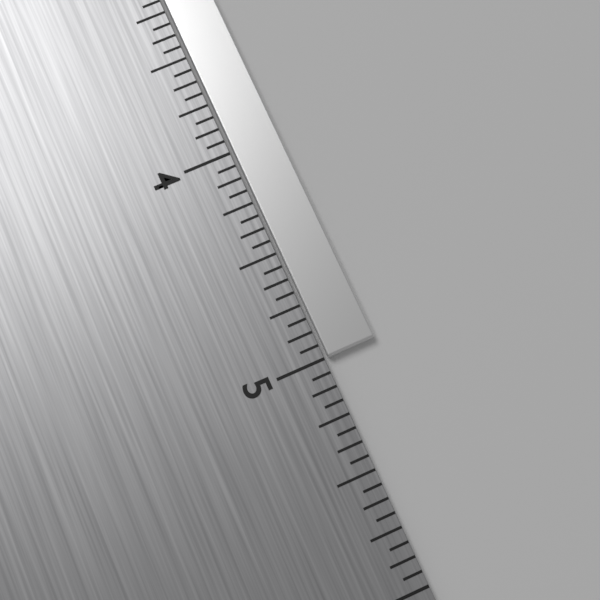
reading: 5.0000 in
